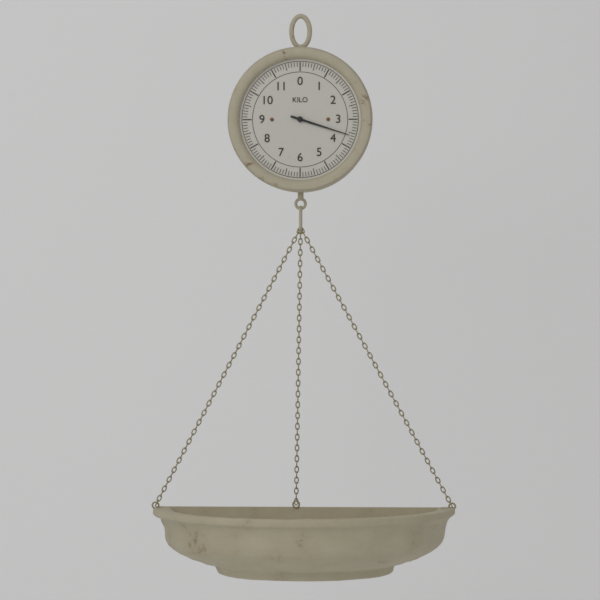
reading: 3.6 kg
